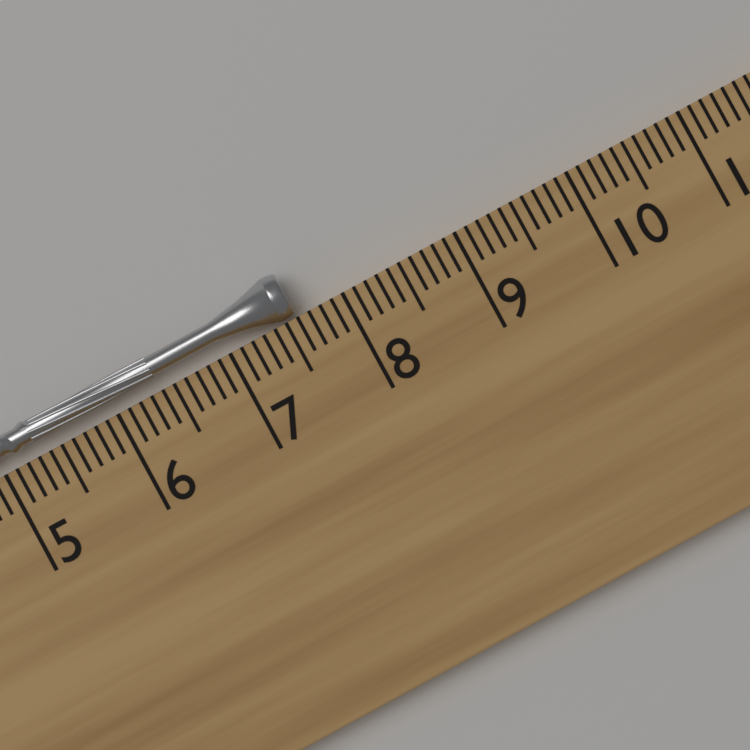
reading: 7.6 cm
